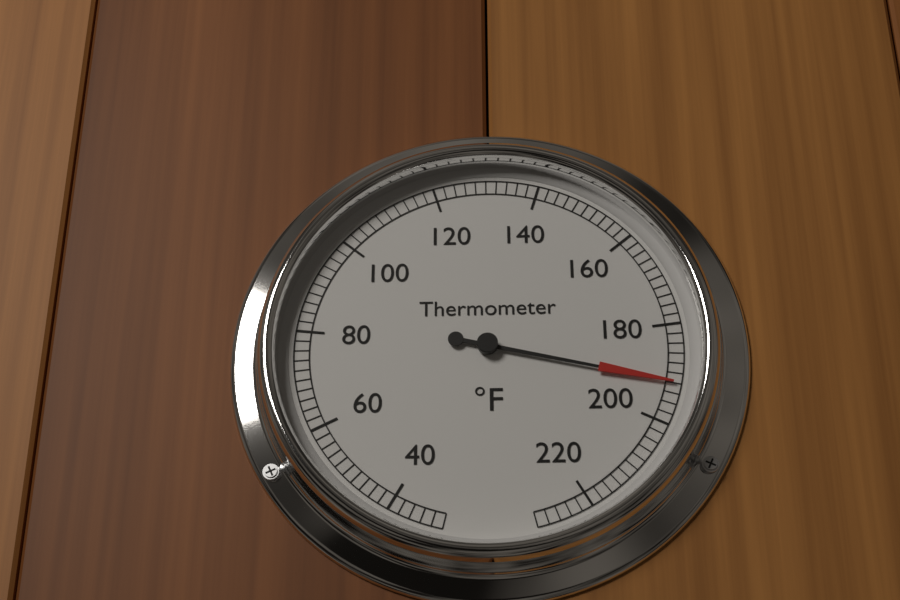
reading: 192 °F
